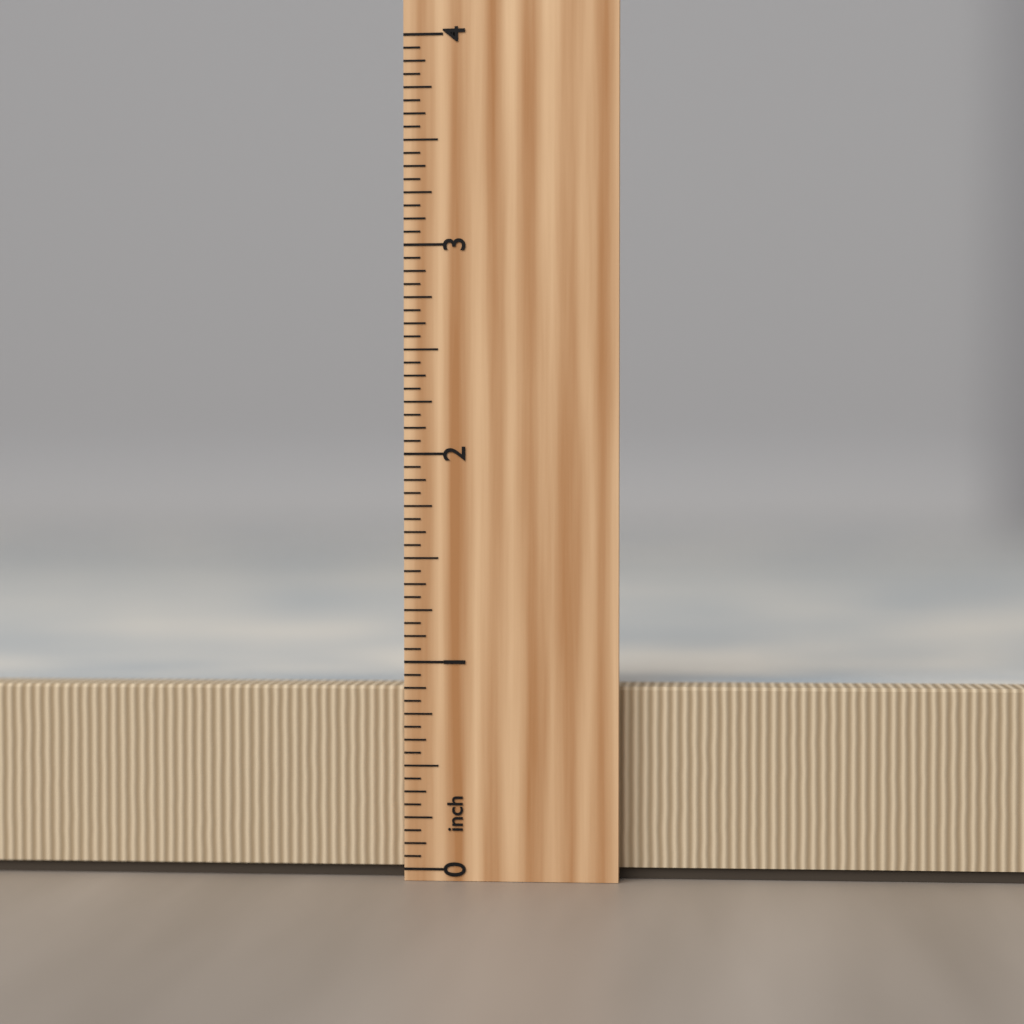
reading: 0.8750 inch
